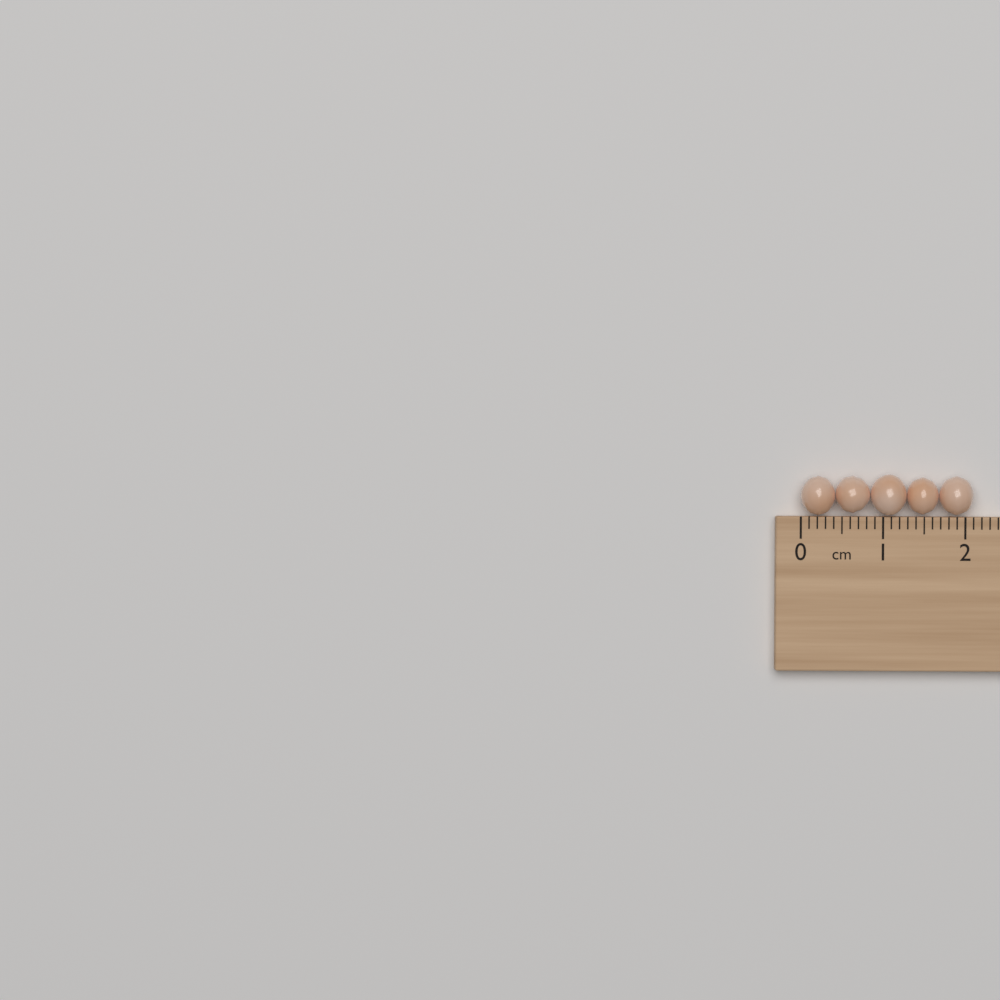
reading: 2.1 cm
